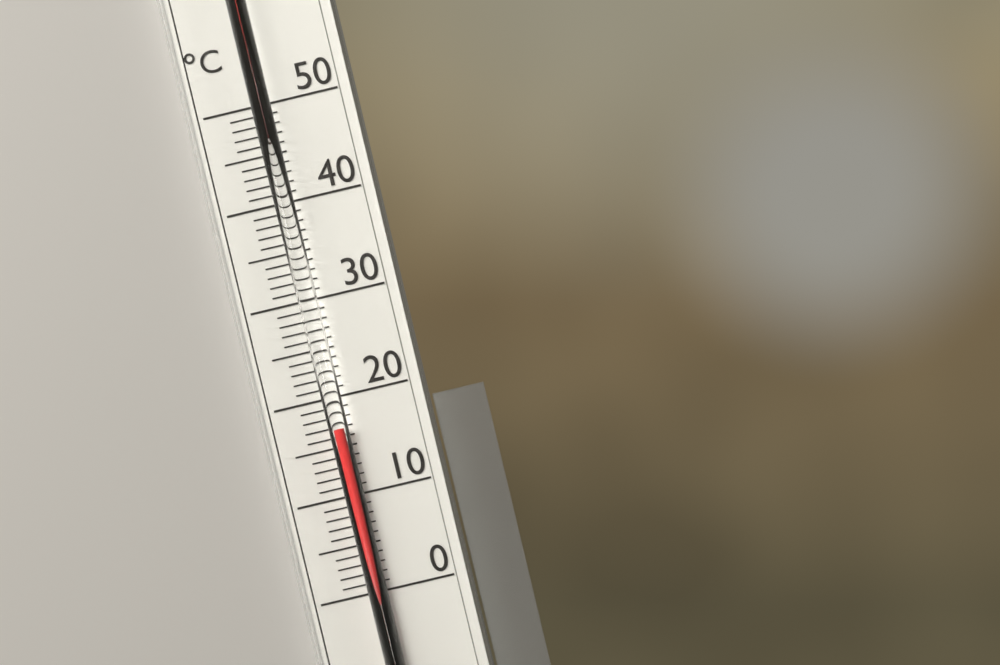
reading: 17 °C
